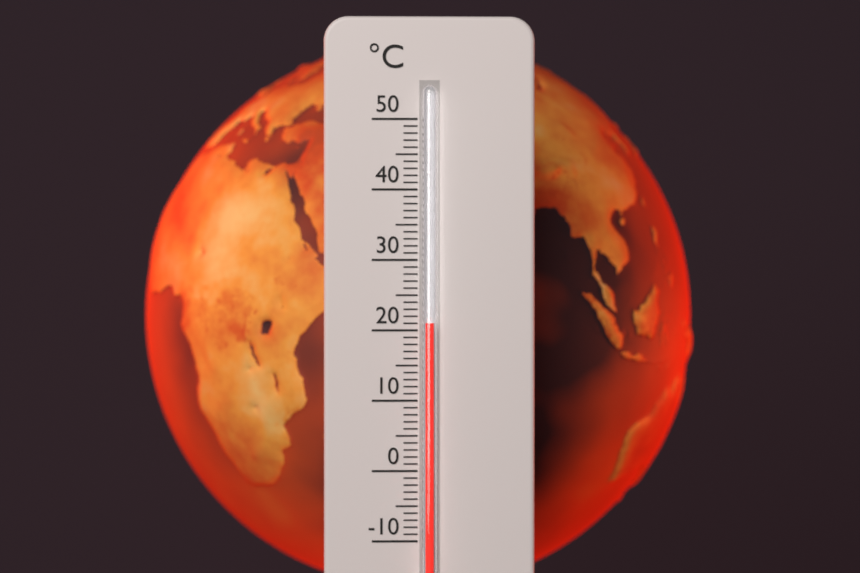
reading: 21 °C
